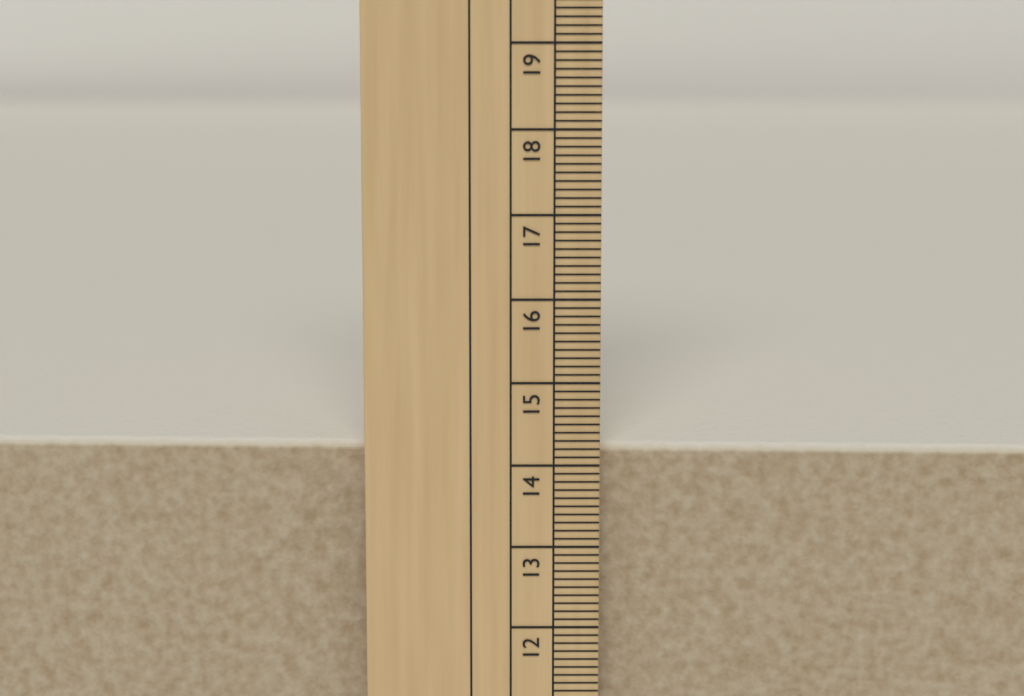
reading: 14.2 cm
